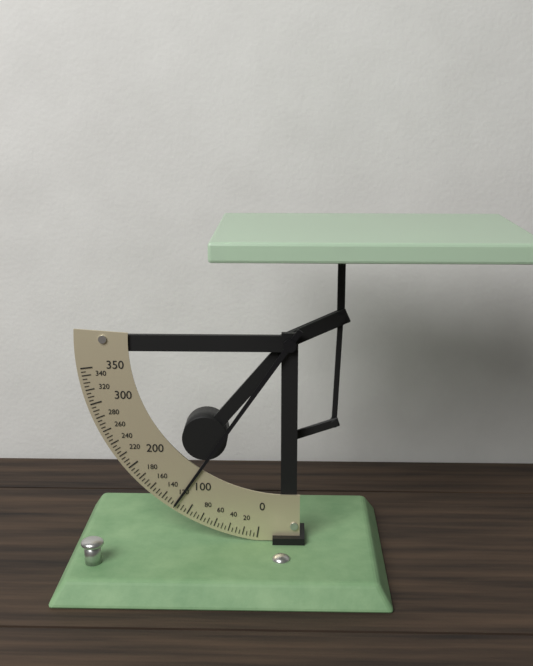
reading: 120 (no unit)
